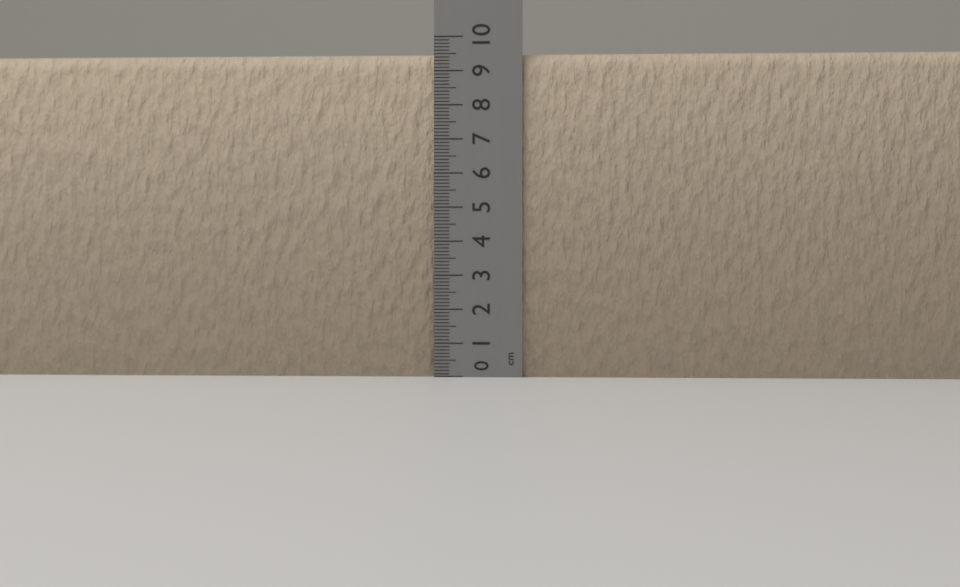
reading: 9.5 cm
